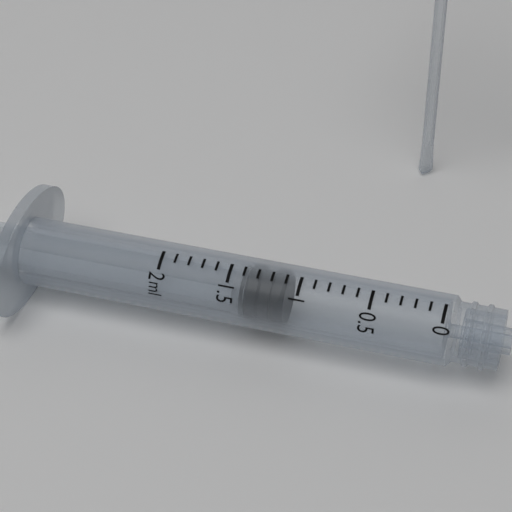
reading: 1.1 ml
